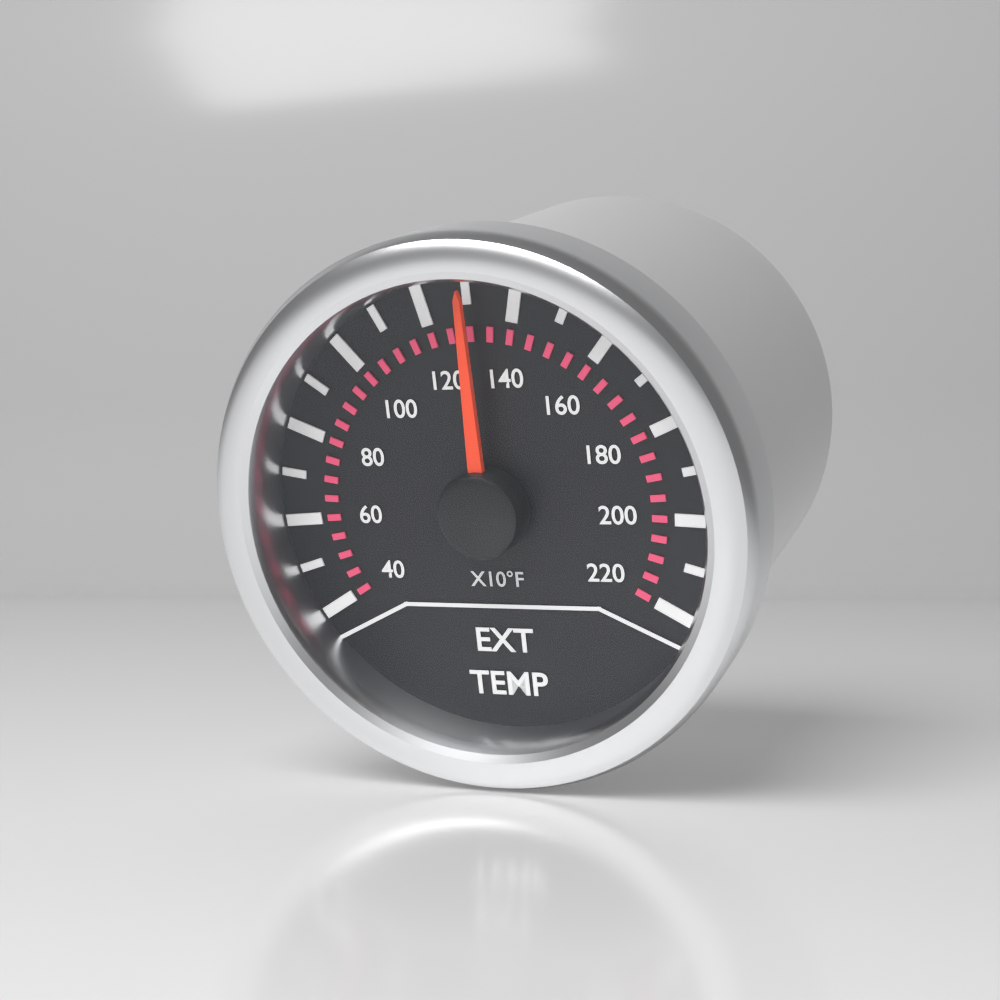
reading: 1300 °F
